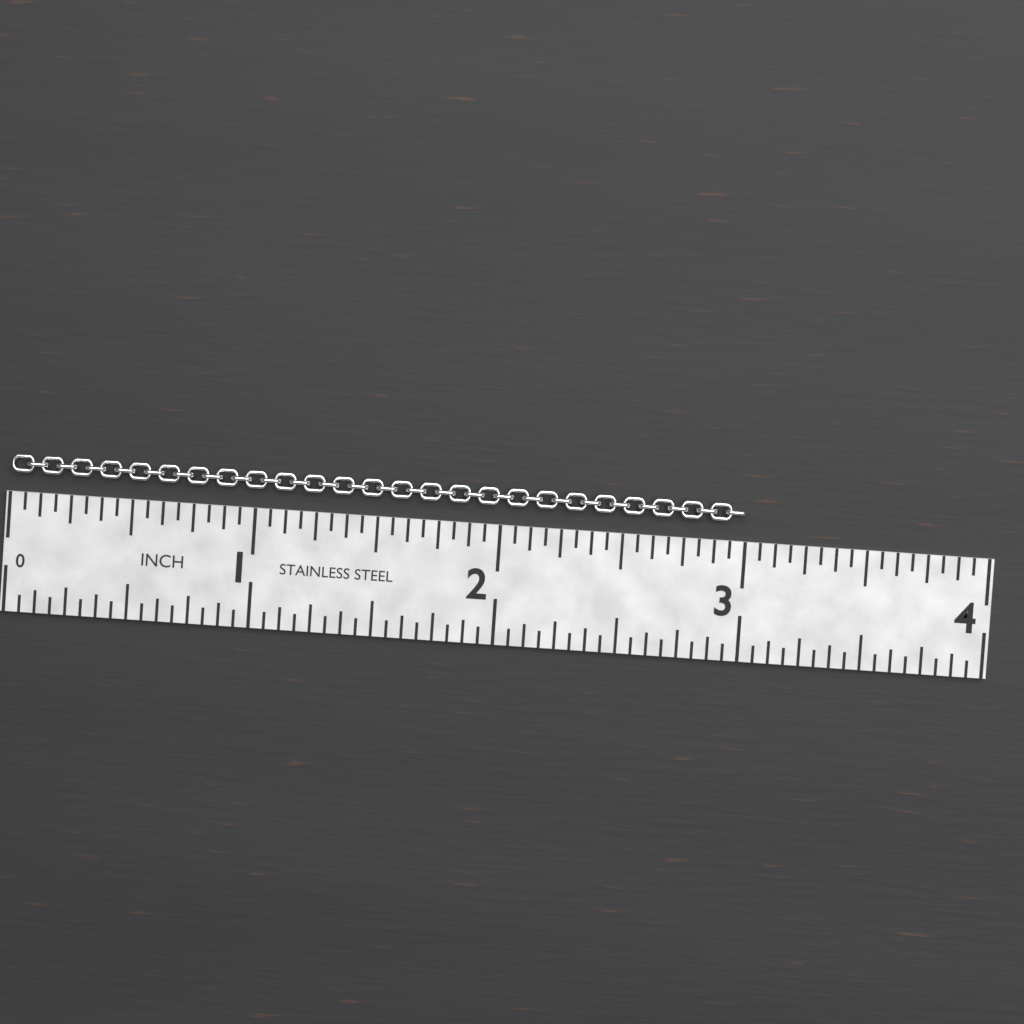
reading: 3.0000 in
